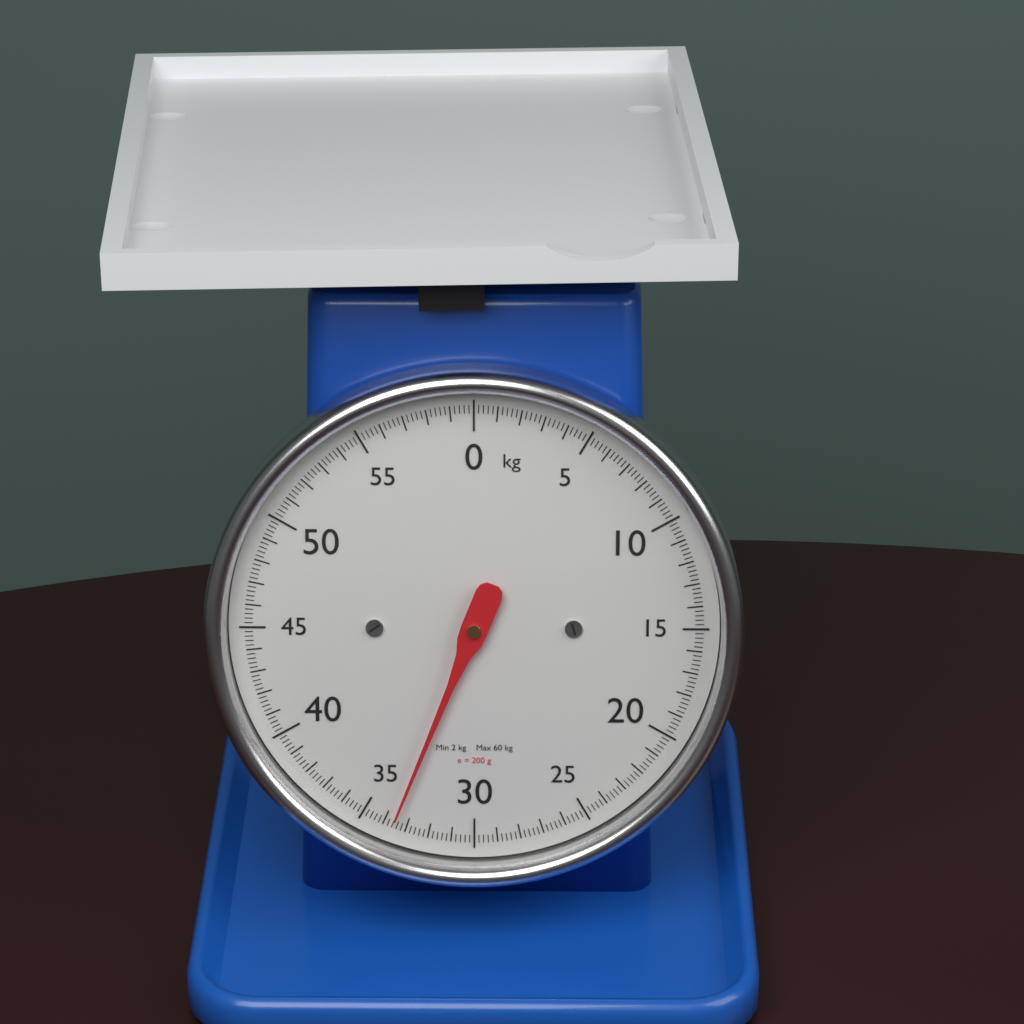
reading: 33.6 kg
